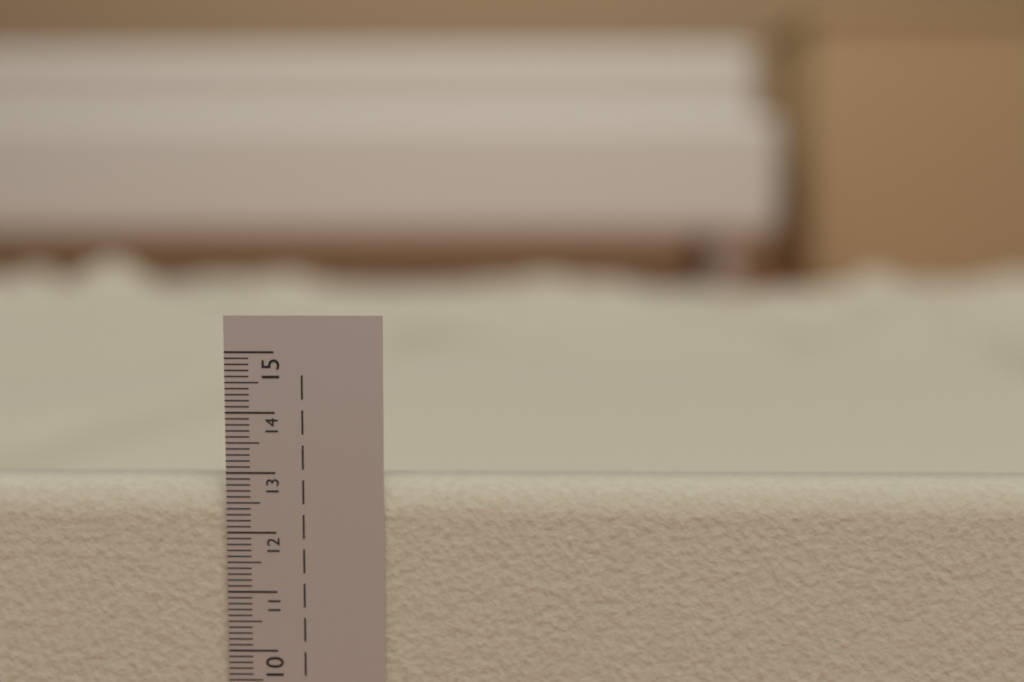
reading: 12.8 cm
